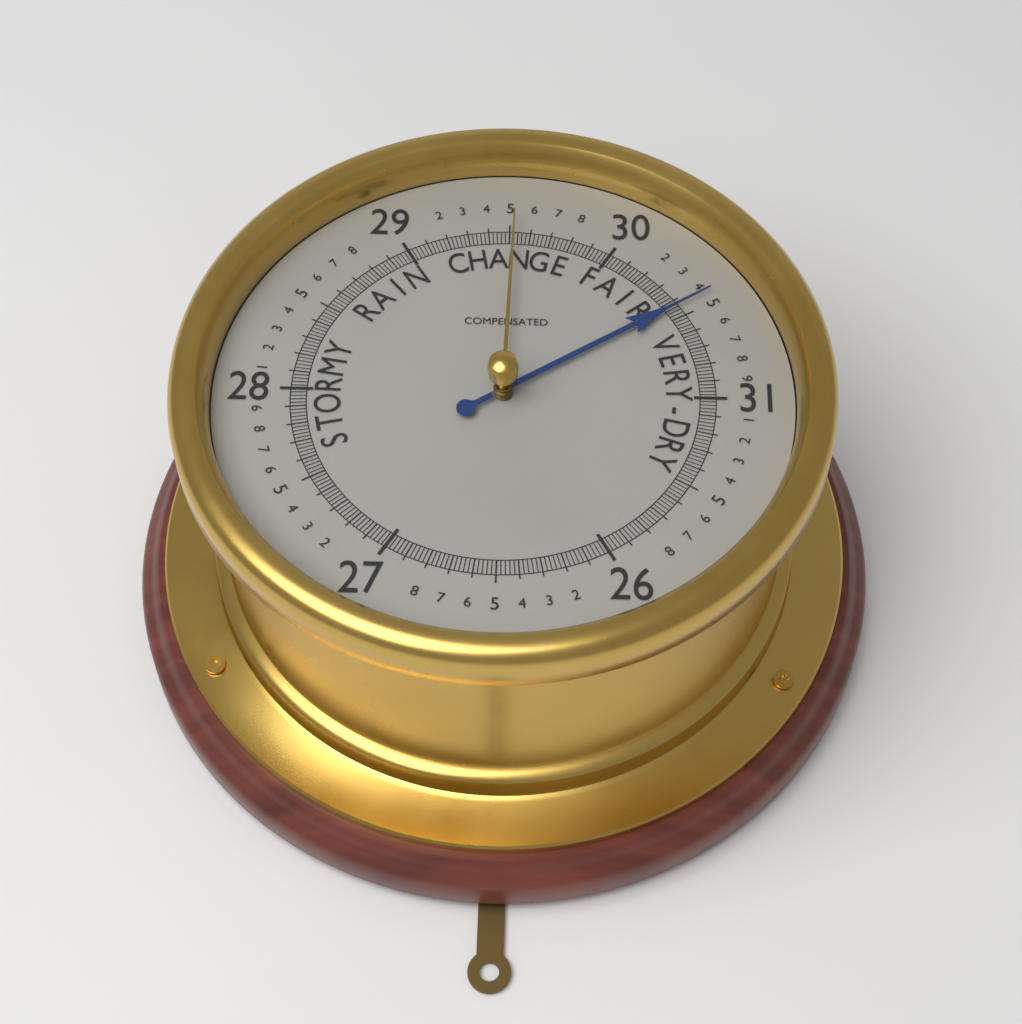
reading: 30.44 (no unit)
